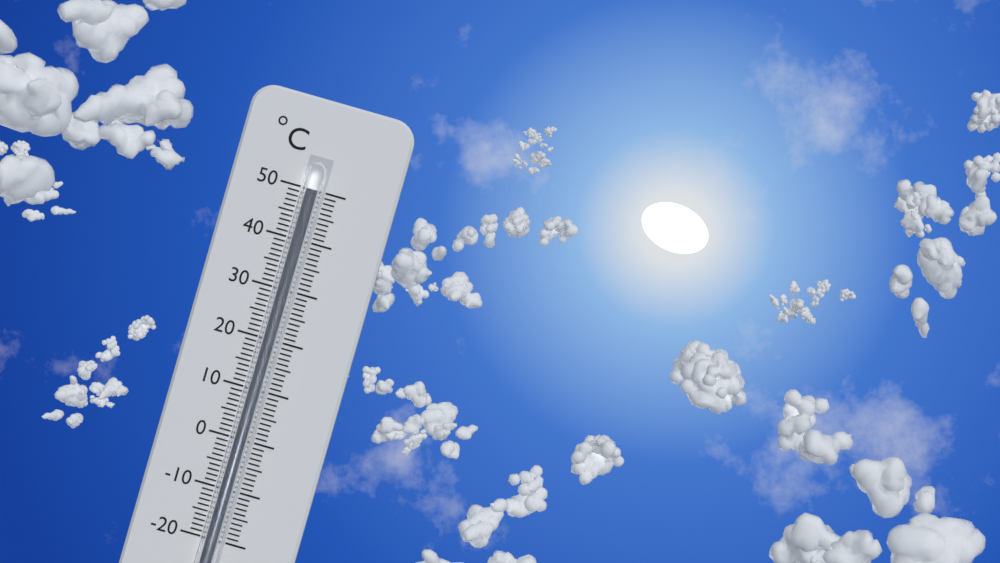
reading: 50 °C
